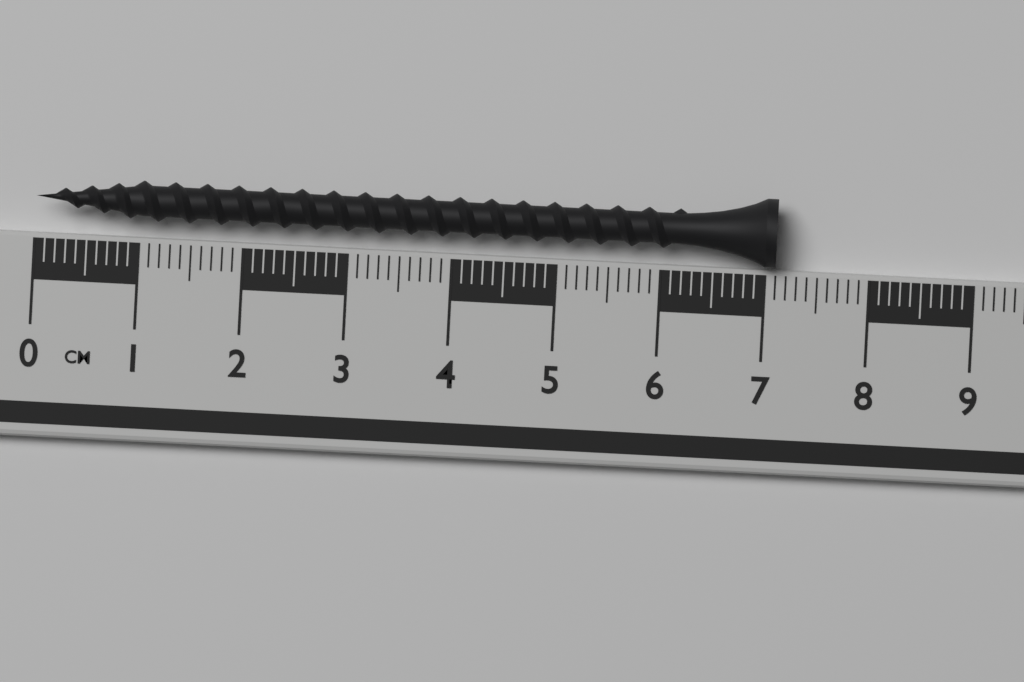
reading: 7.1 cm
